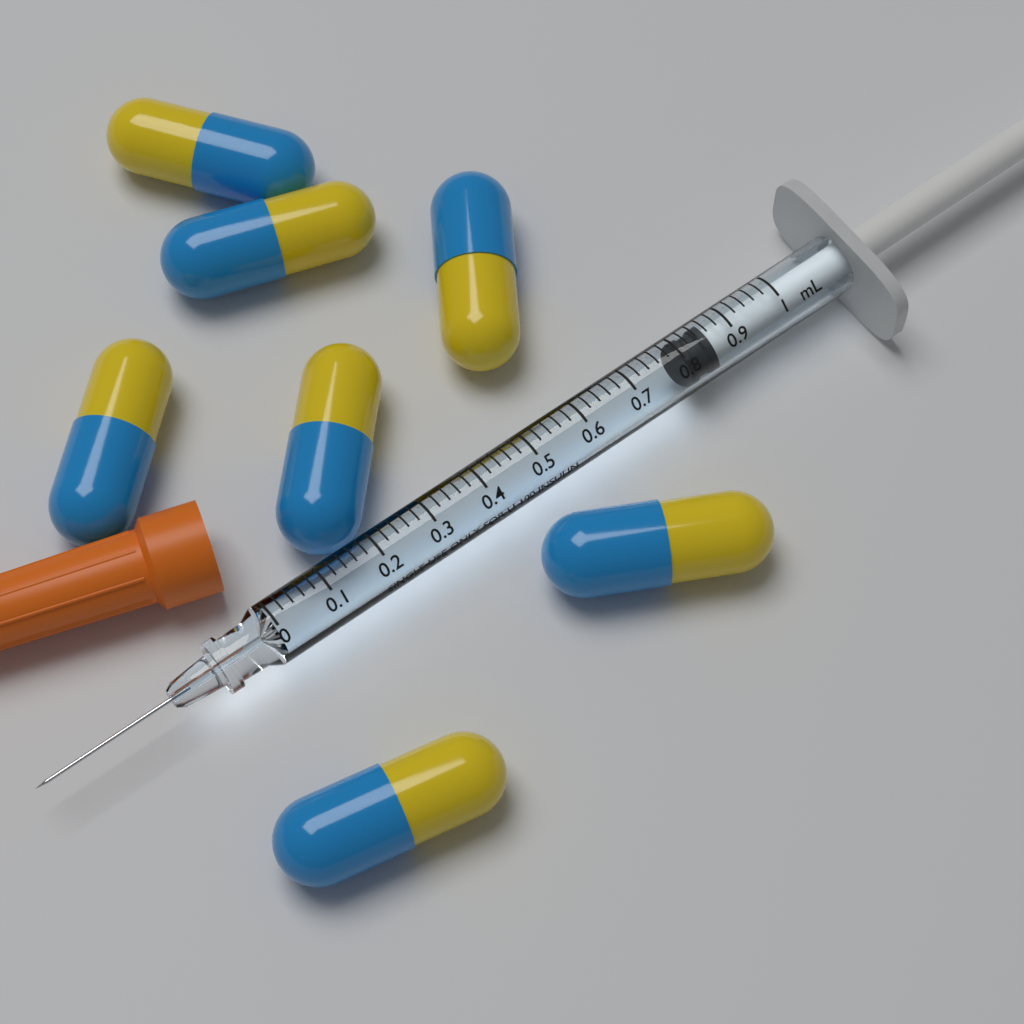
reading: 0.80 mL
